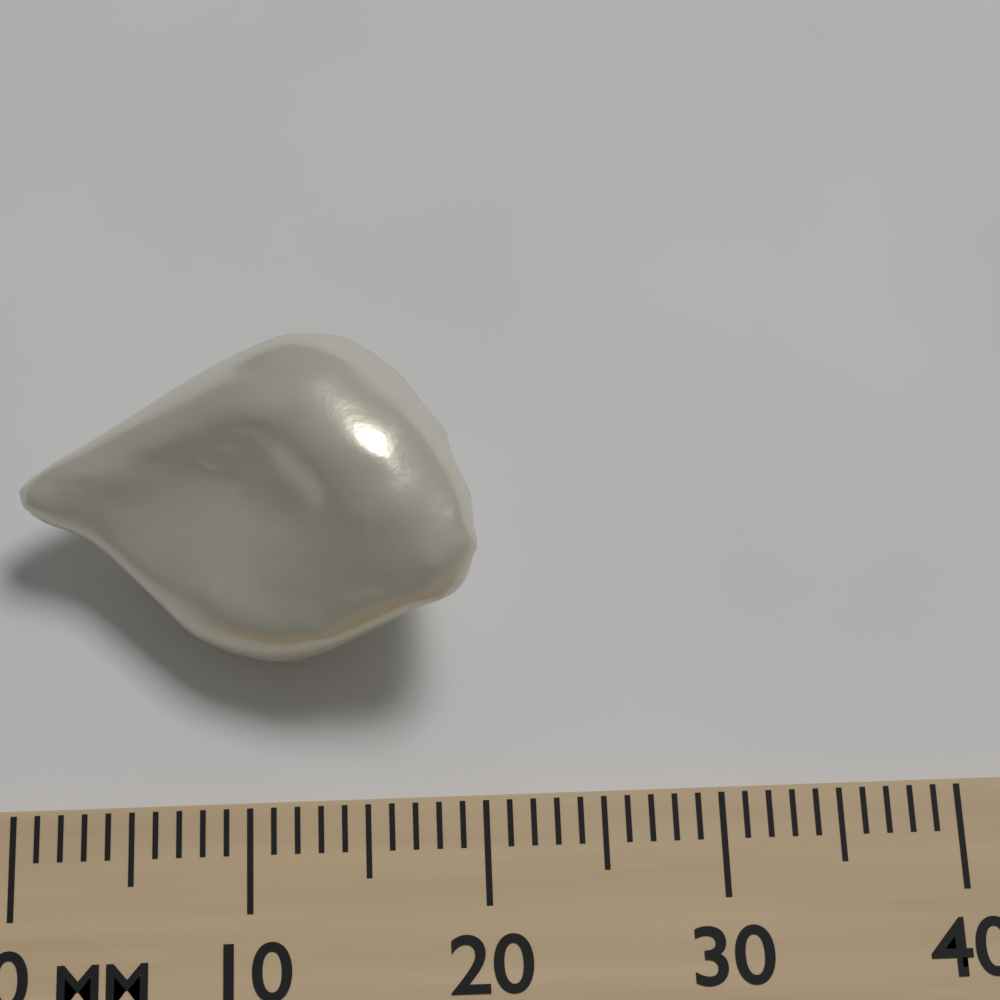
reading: 20 mm
